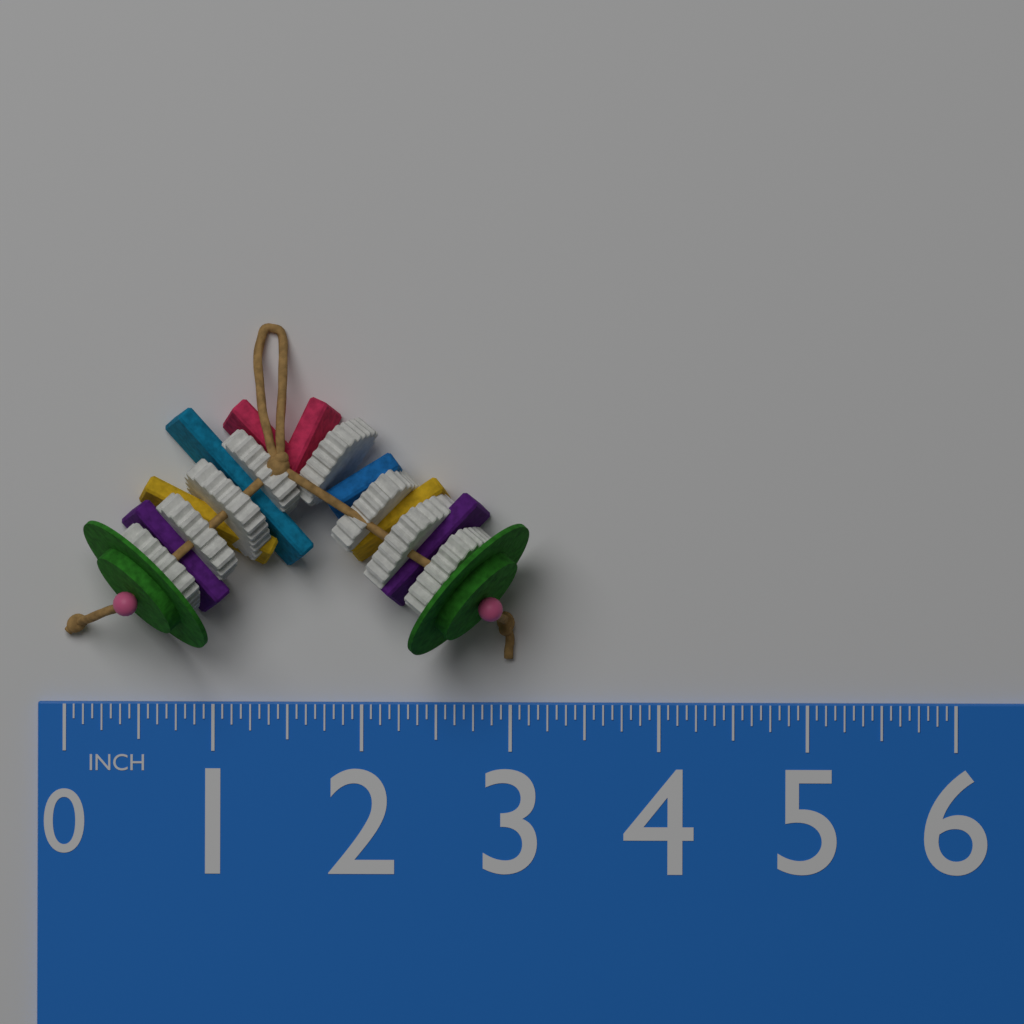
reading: 3.1250 in
